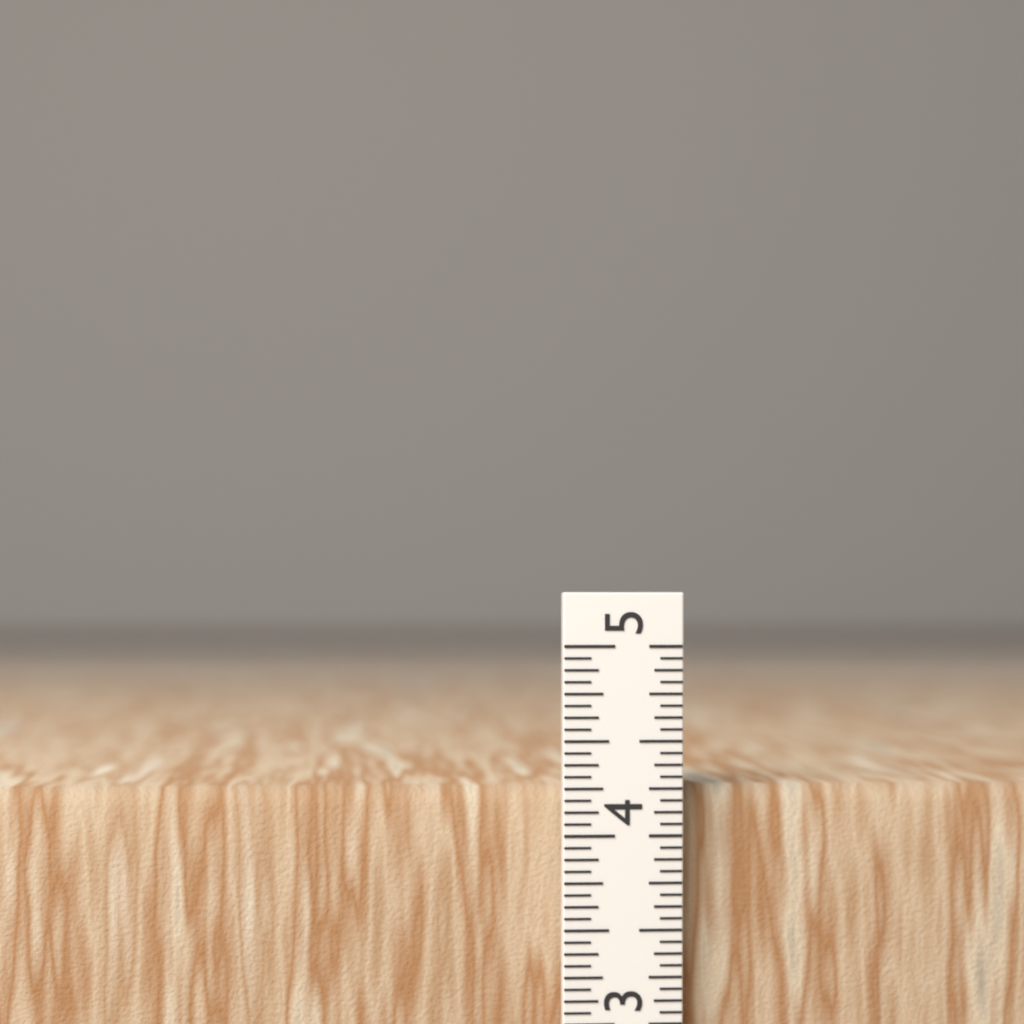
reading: 4.2500 in
